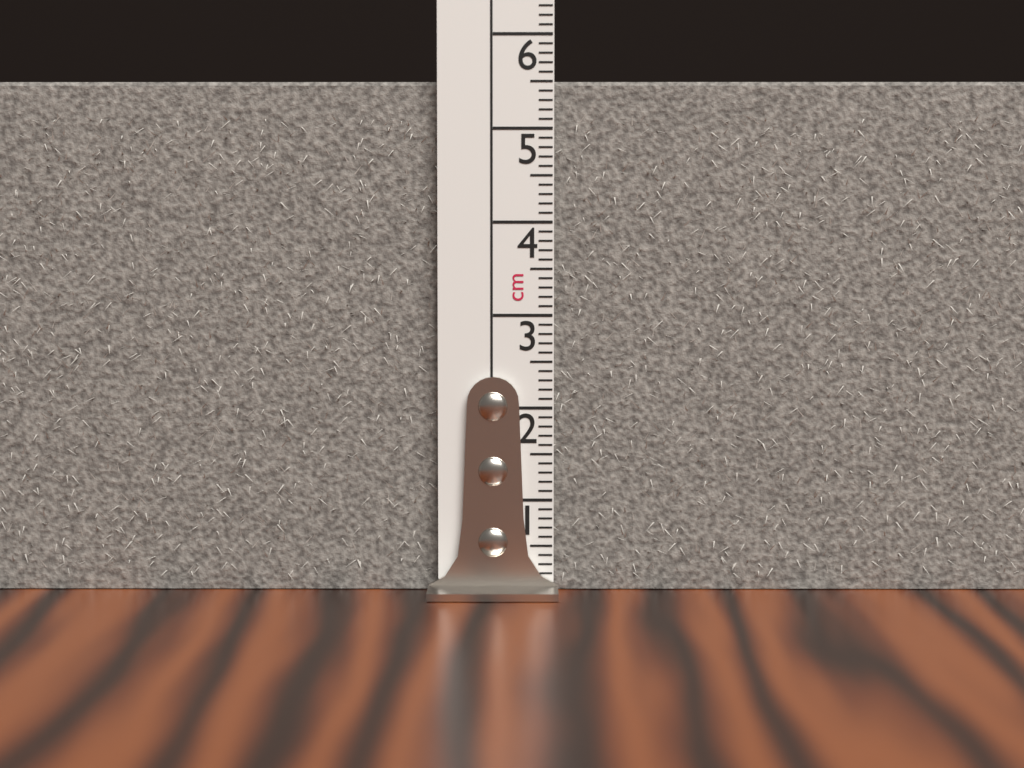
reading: 5.5 cm
